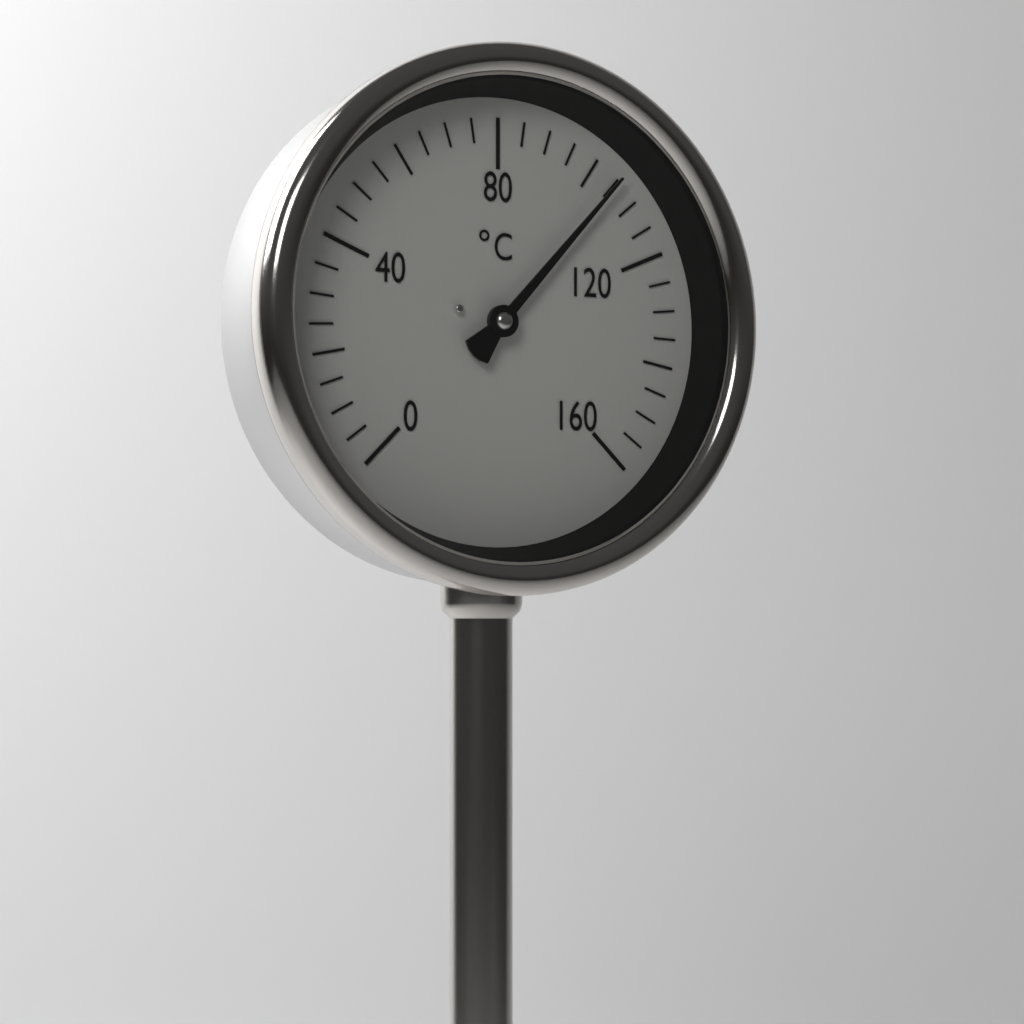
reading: 105 °C
